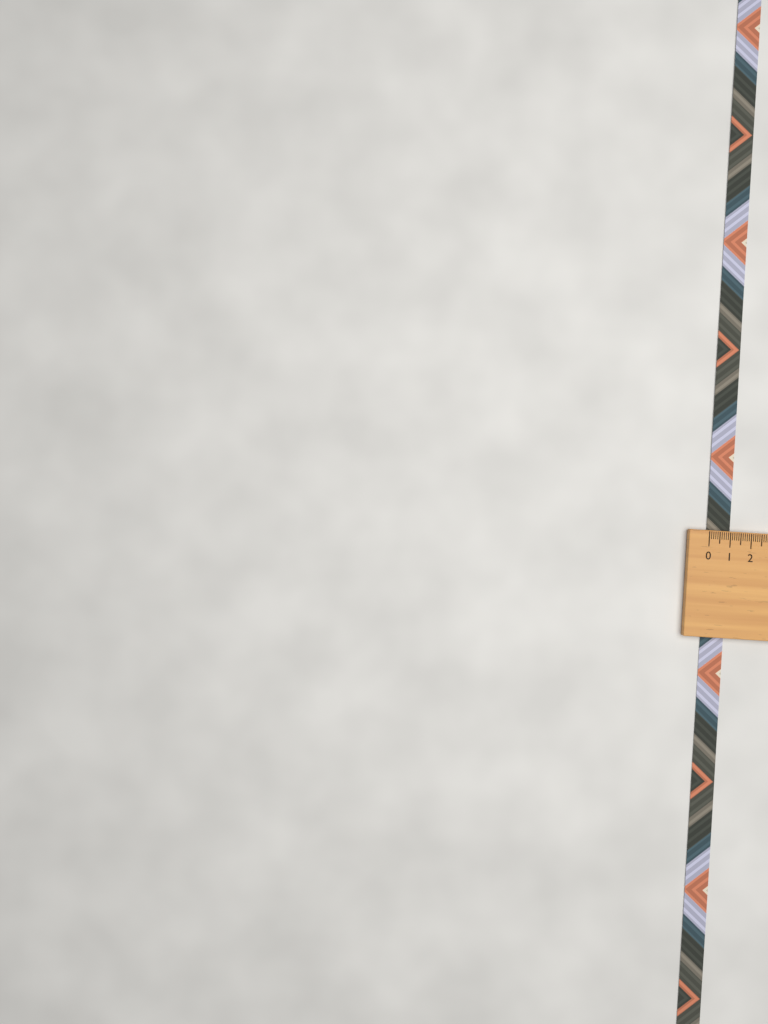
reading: 1.1 (no unit)
